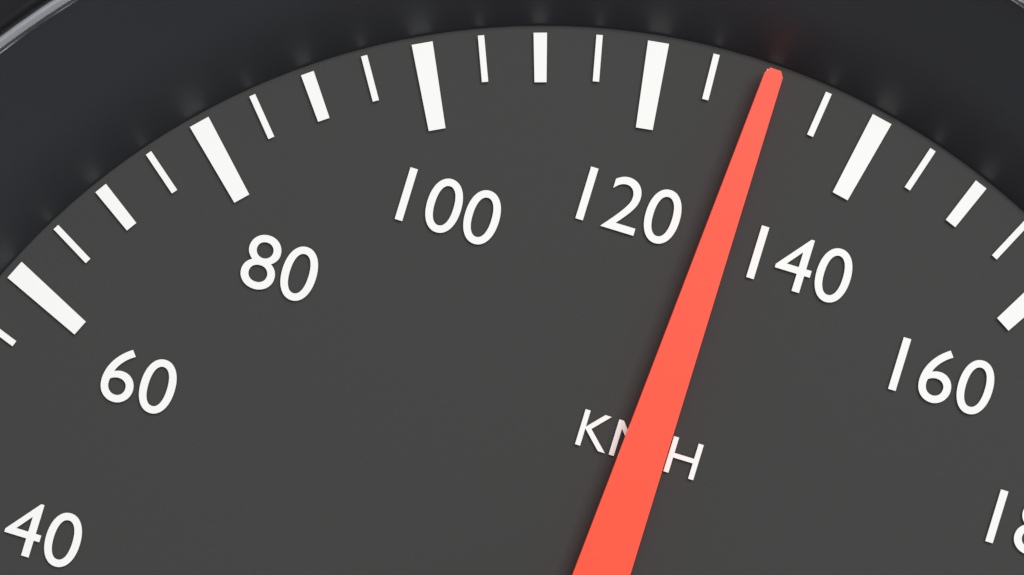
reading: 130 km/h
